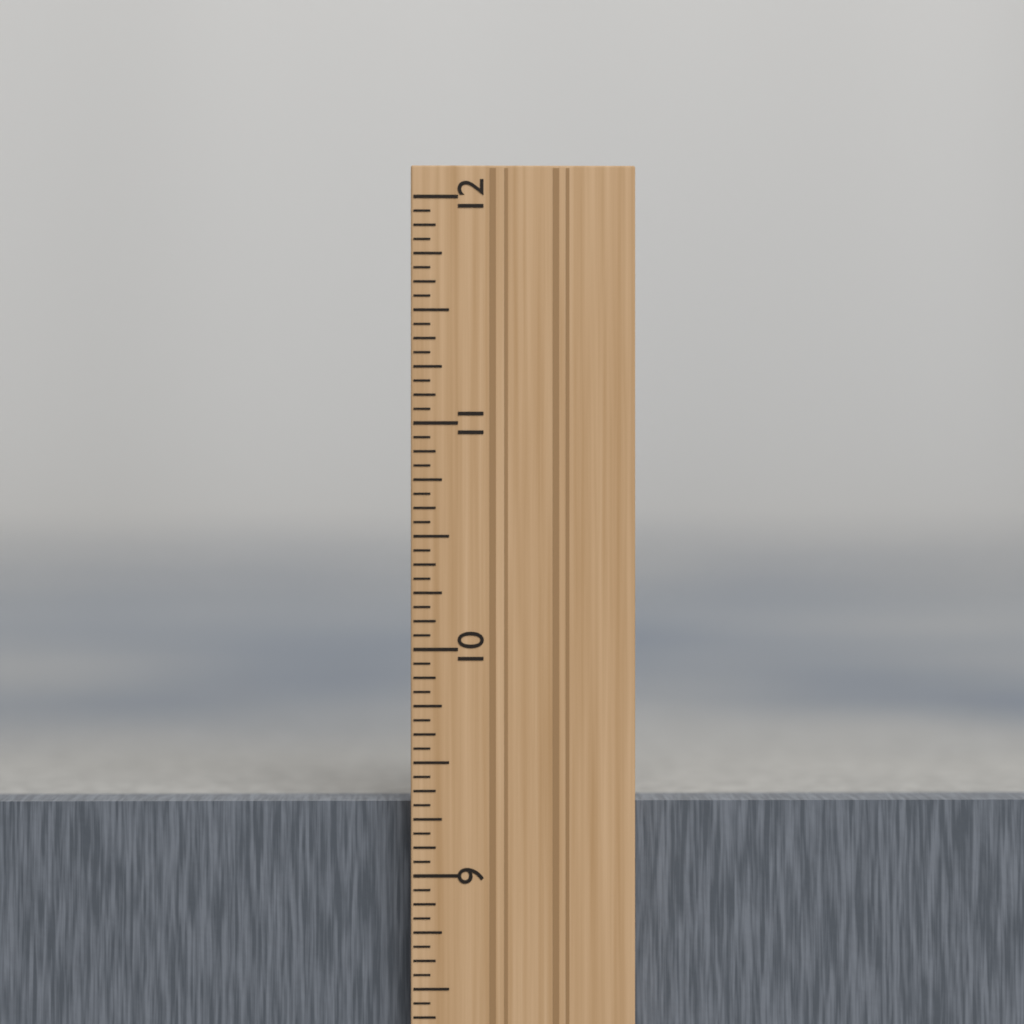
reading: 9.3125 in
